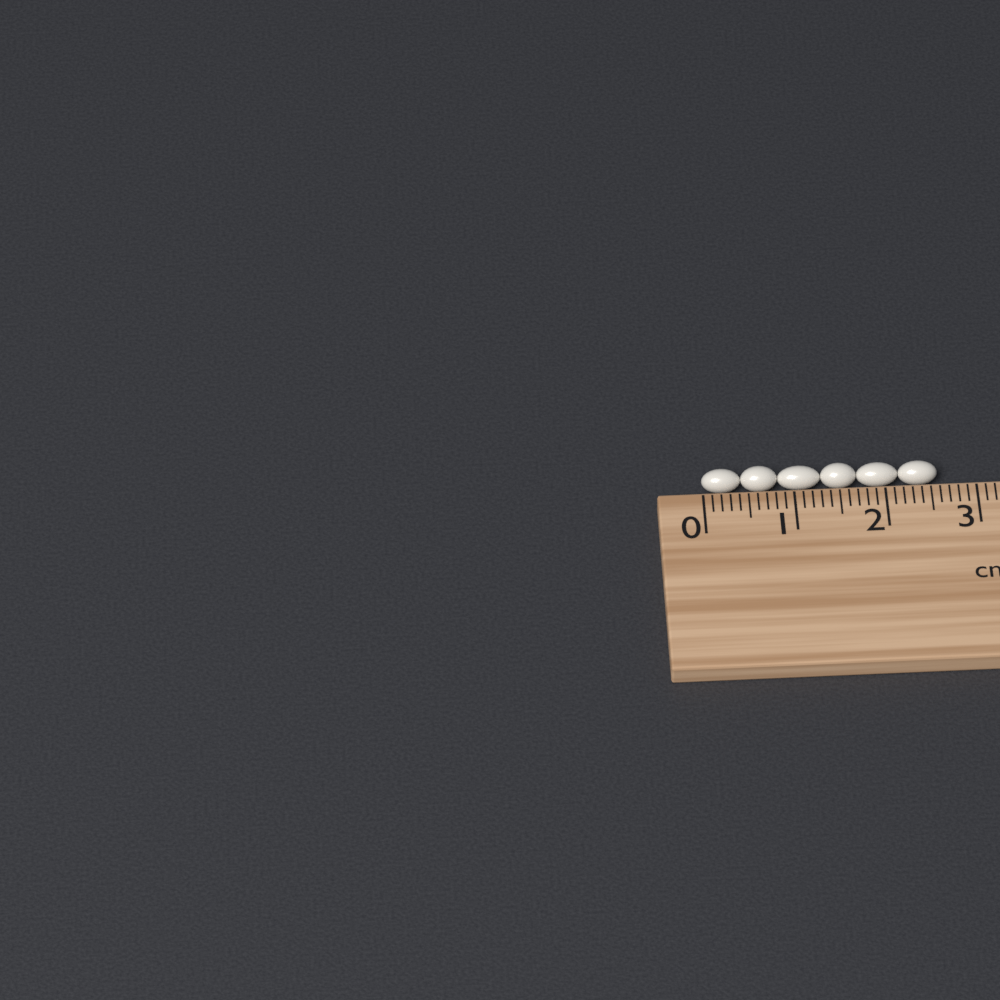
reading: 2.6 cm
